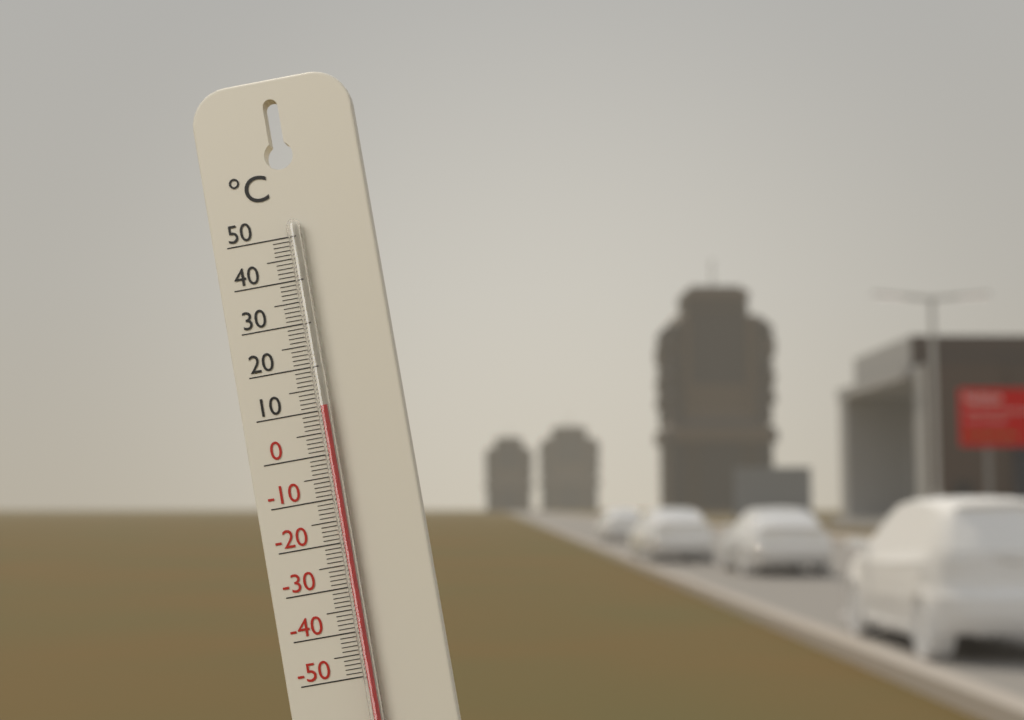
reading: 11 °C
